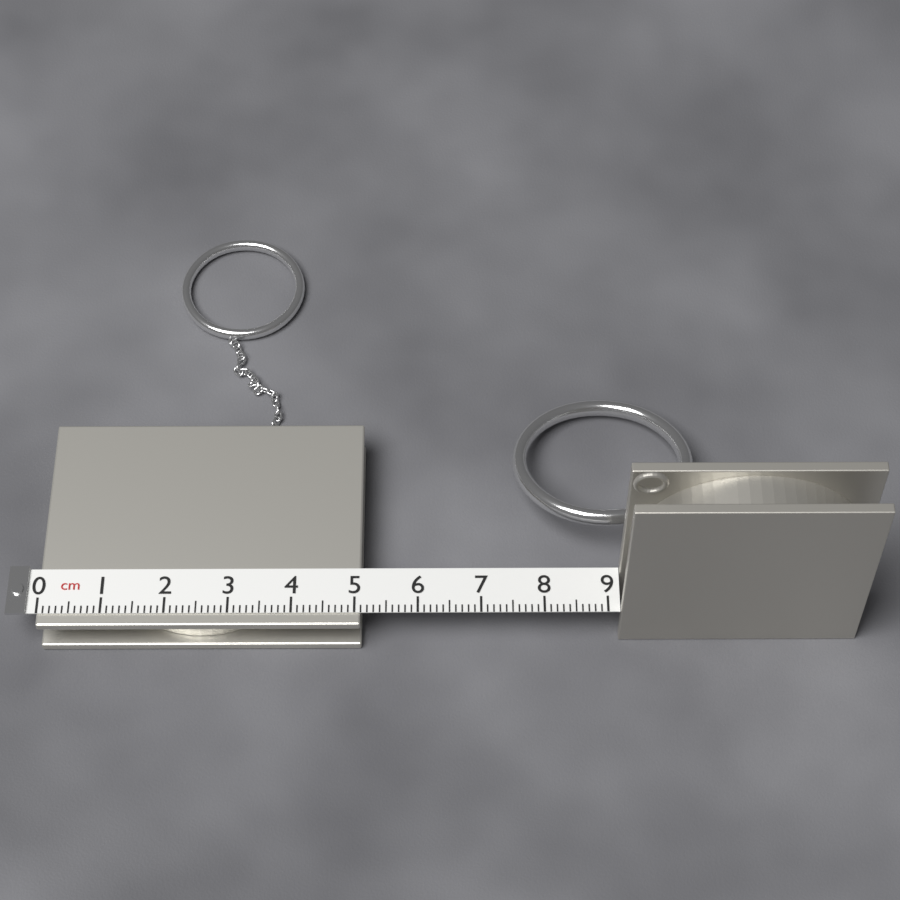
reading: 5.1 cm
